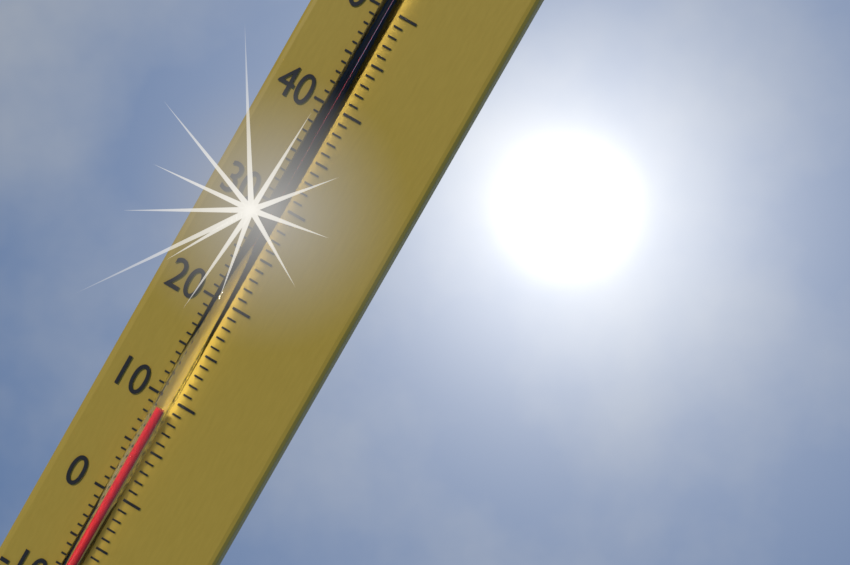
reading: 9 °C
